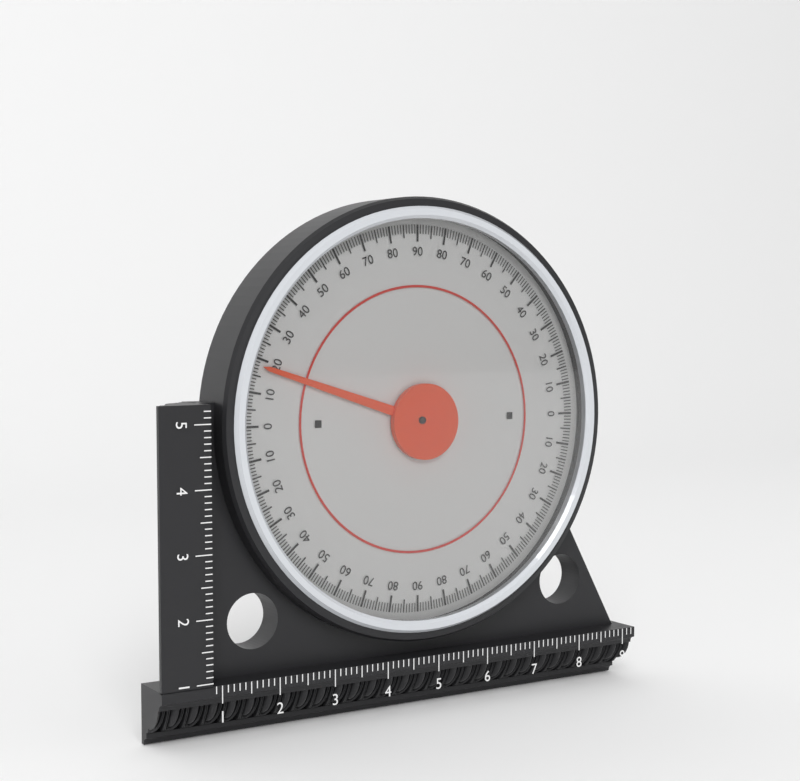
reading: 18 (no unit)
